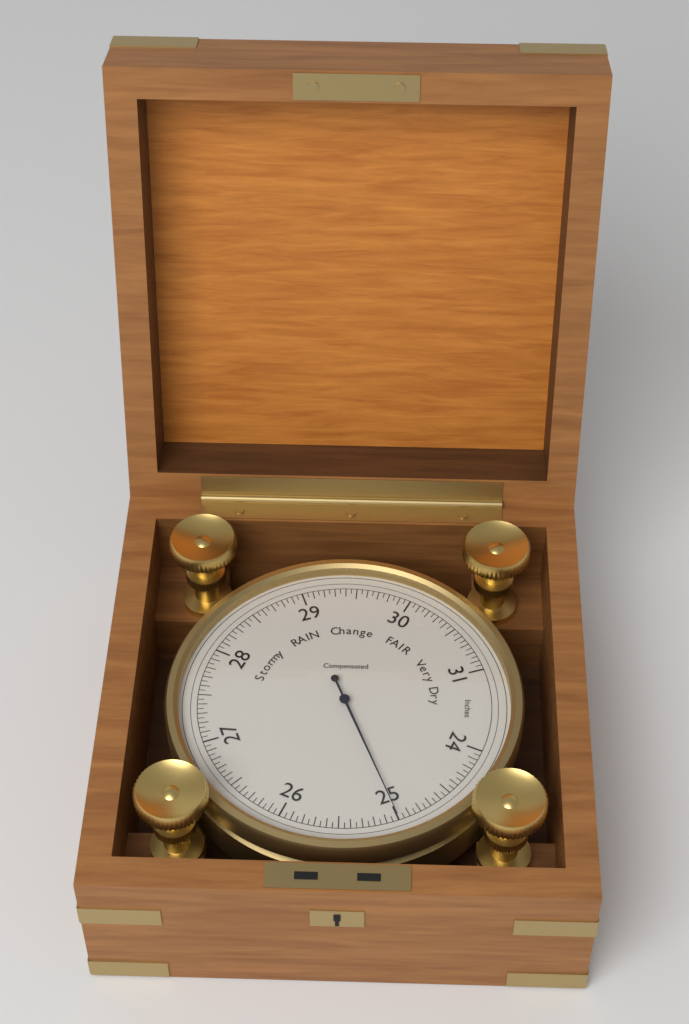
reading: 25.00 inHg
